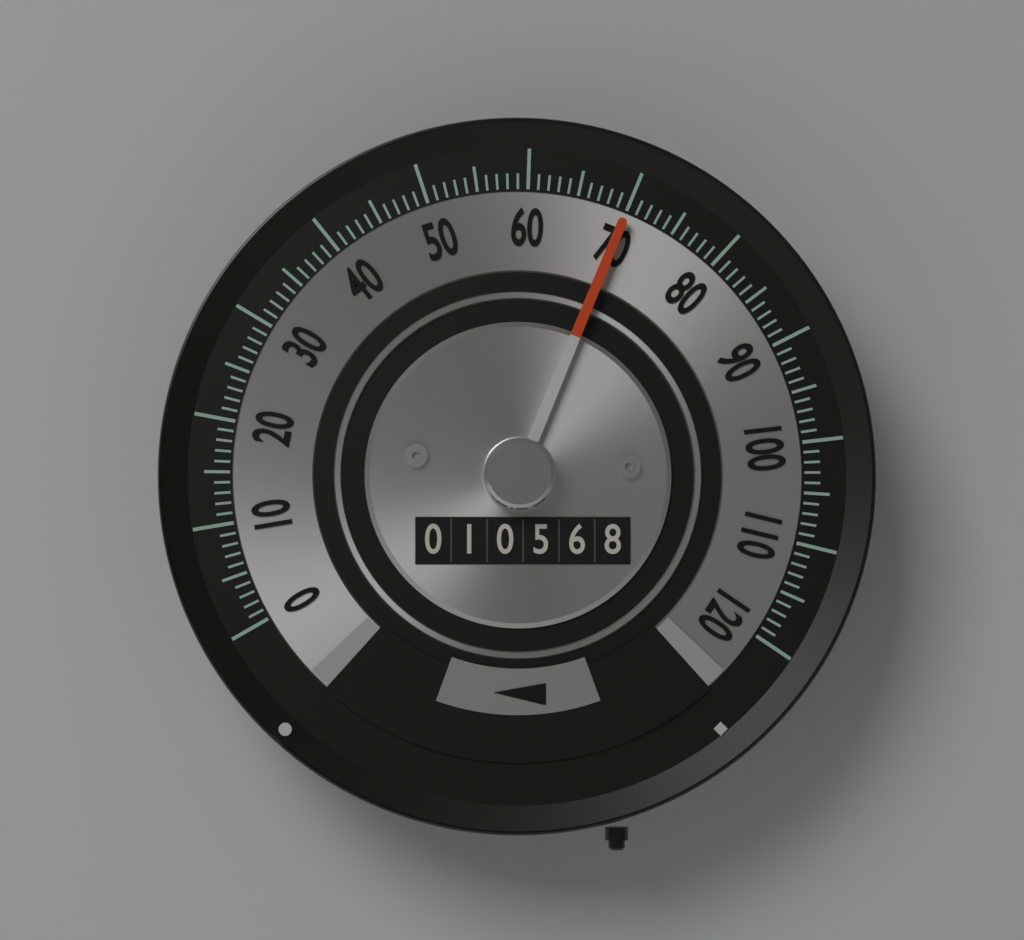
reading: 70 (no unit)
